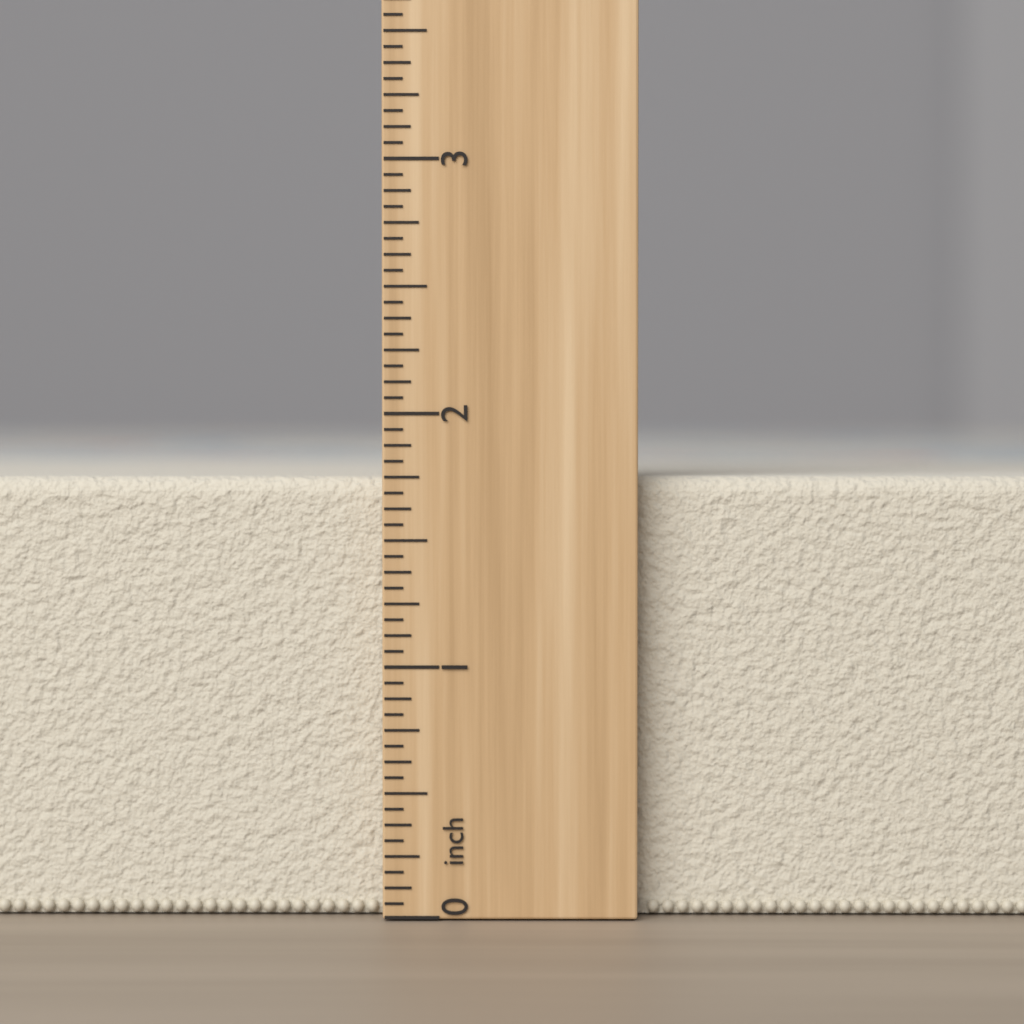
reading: 1.7500 inch
